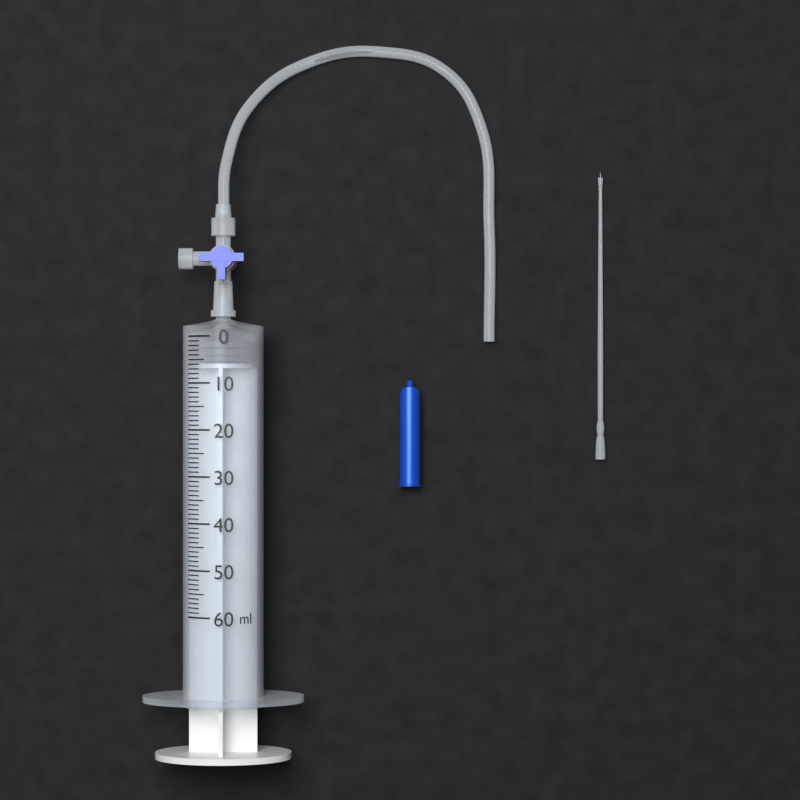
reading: 1 ml
